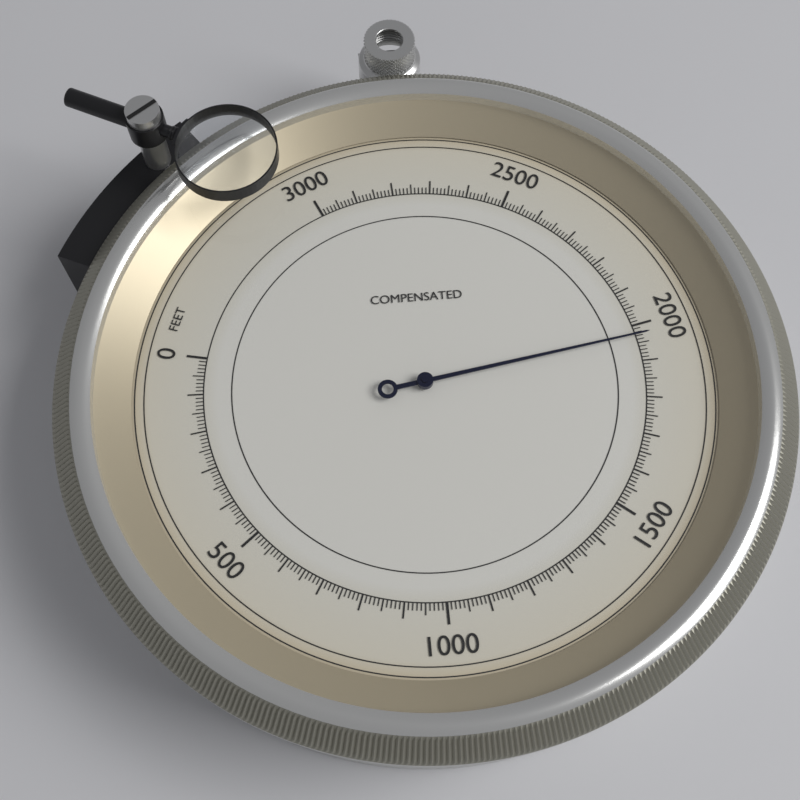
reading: 1970 feet
